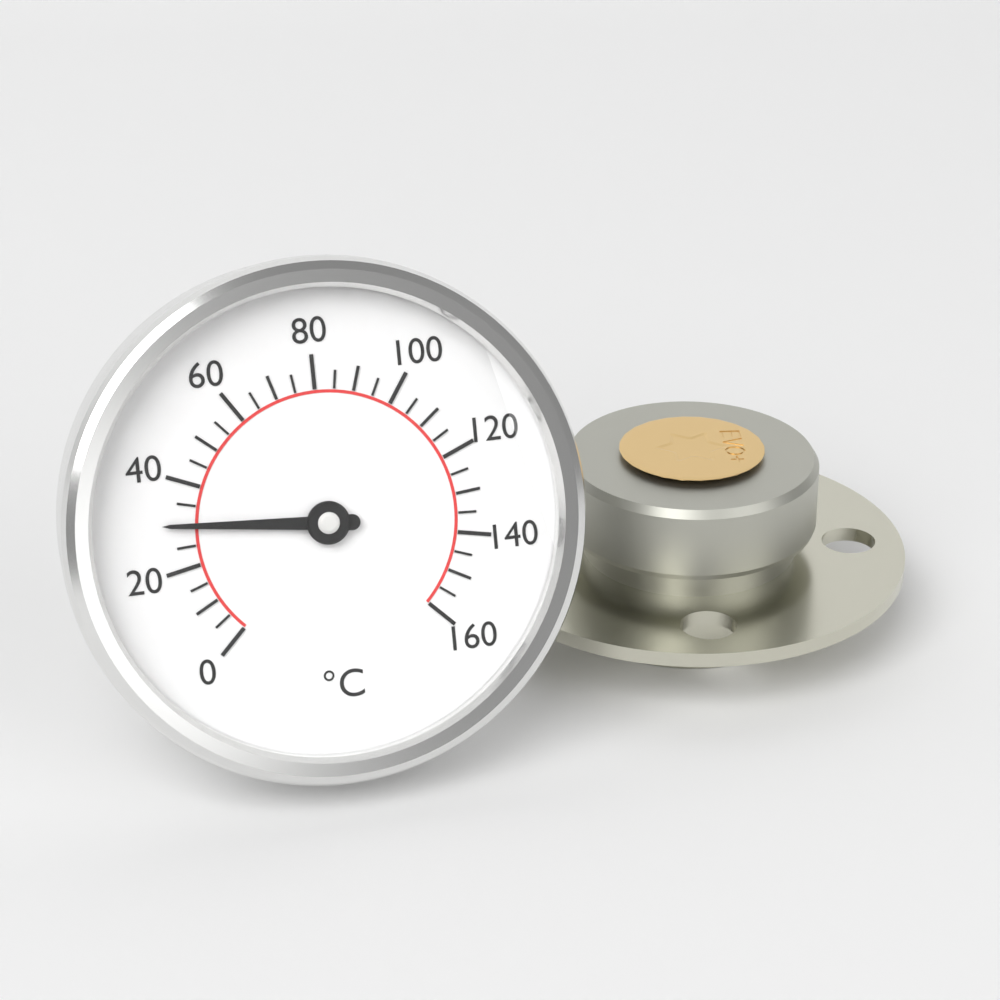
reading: 30 °C
